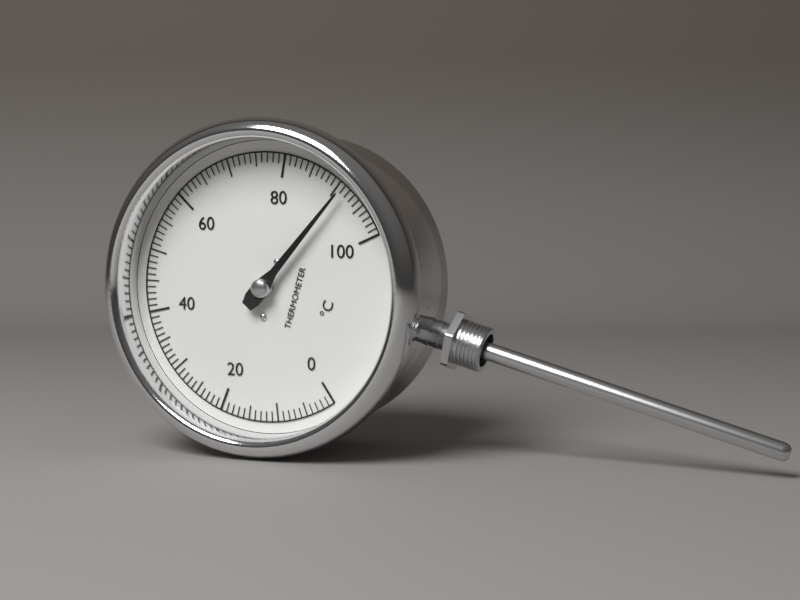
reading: 91 °C
